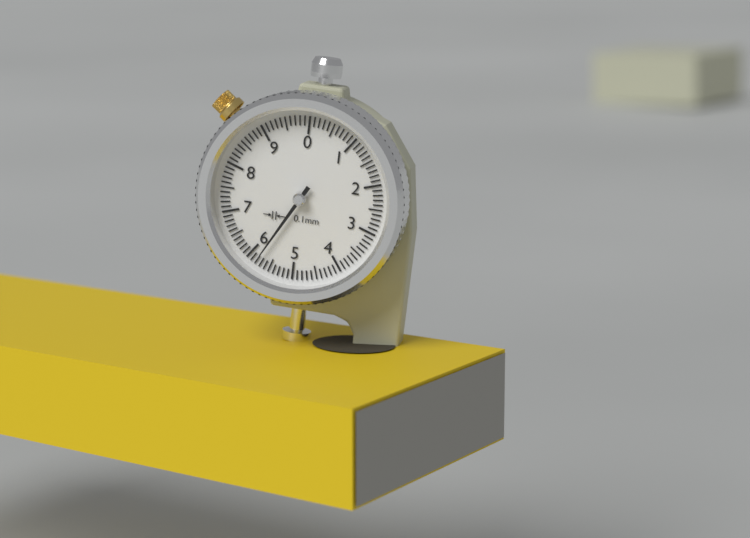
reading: 5.8 mm
